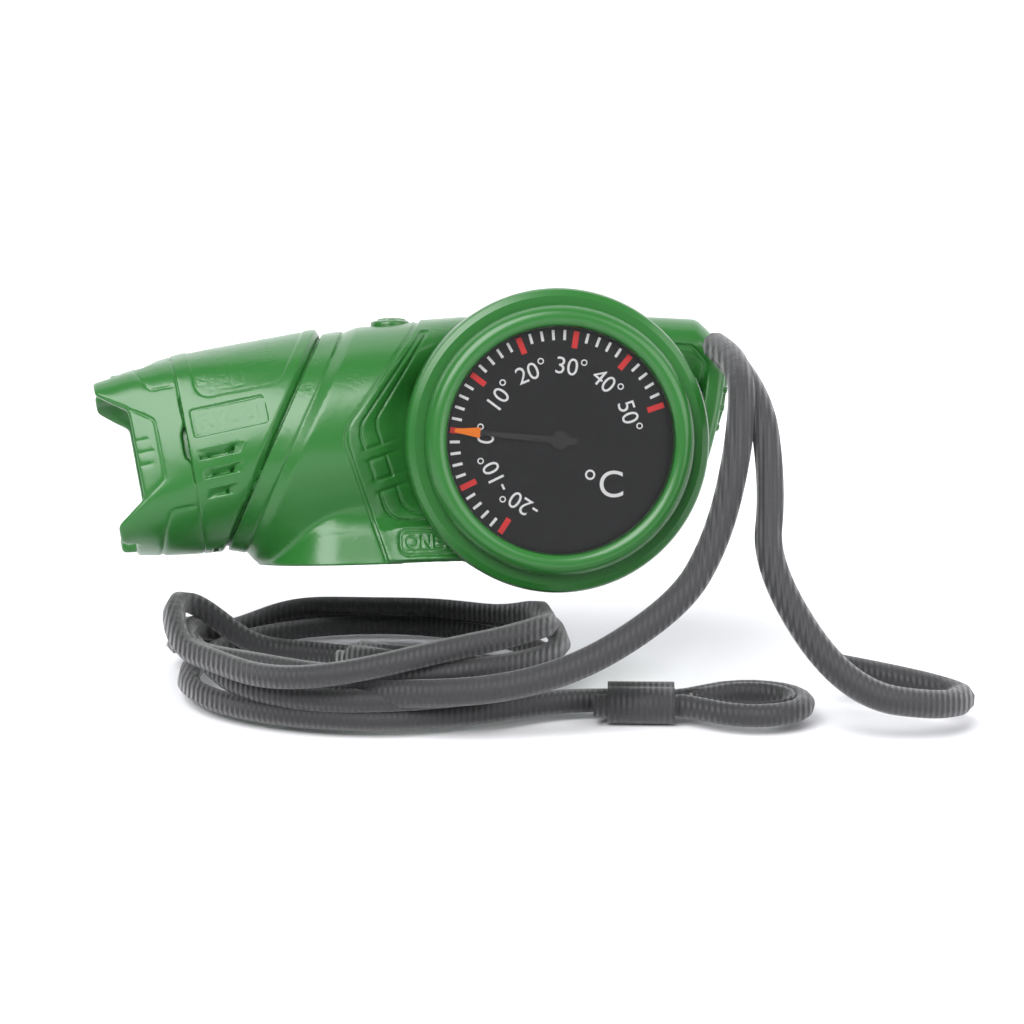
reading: 0 °C
